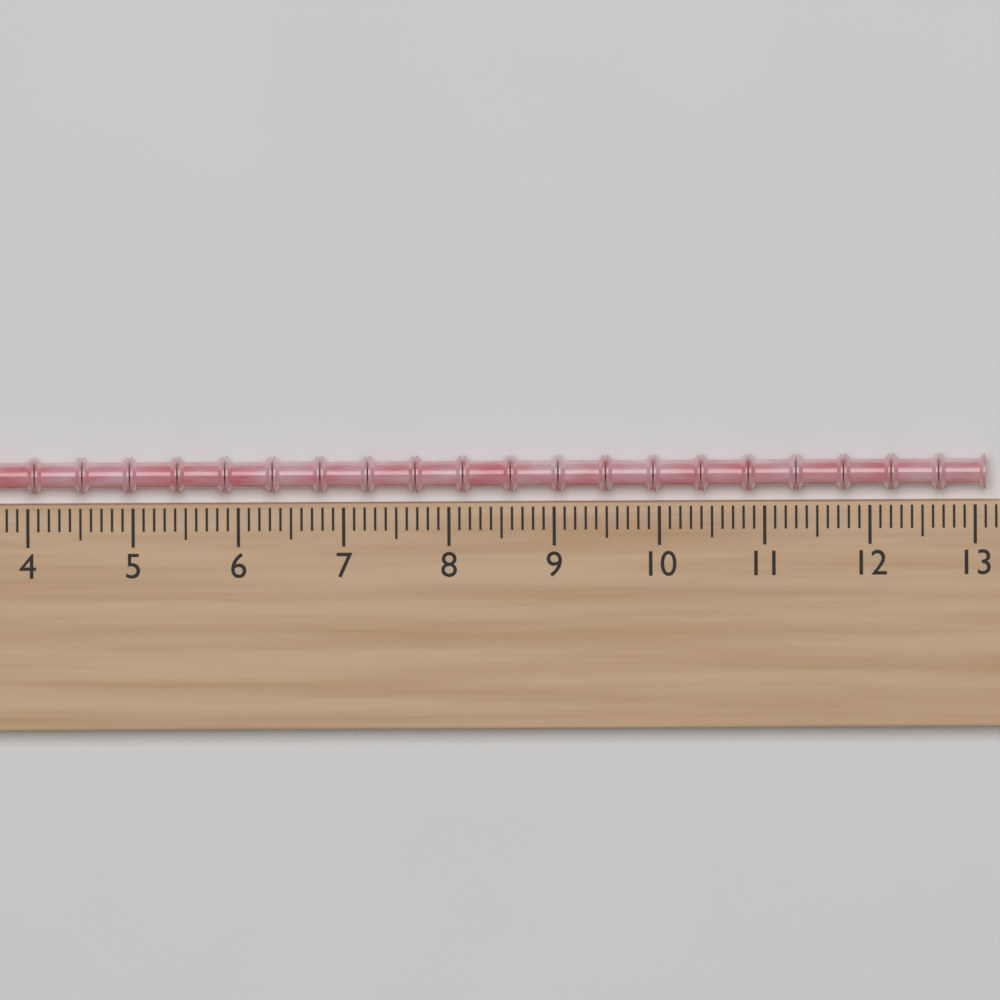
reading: 13.1 (no unit)
